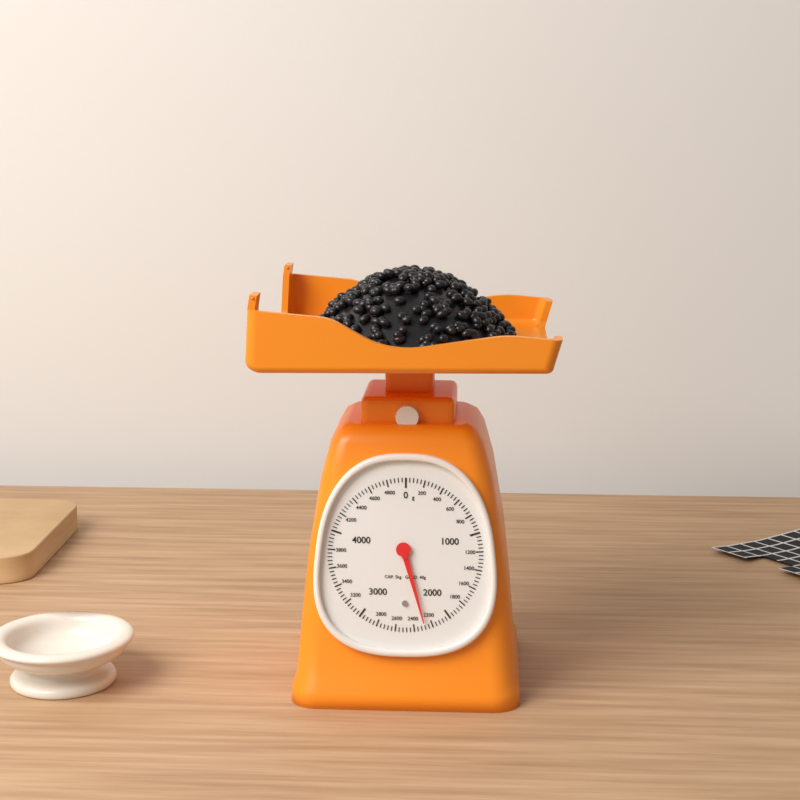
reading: 2280 g
